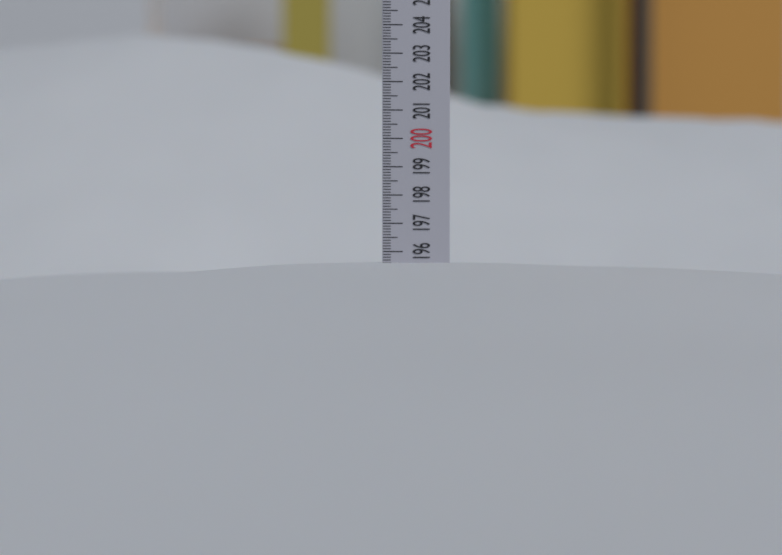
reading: 195.6 (no unit)
